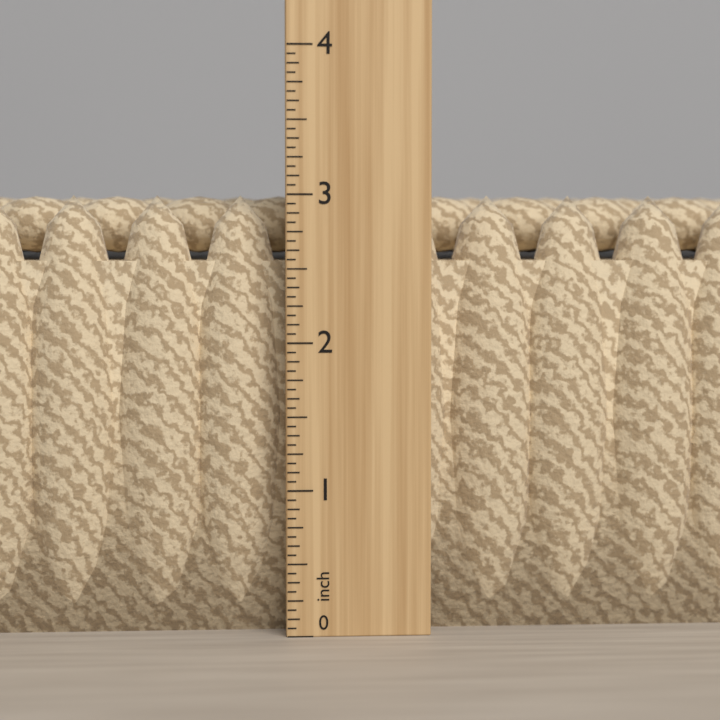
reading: 3.0000 in
